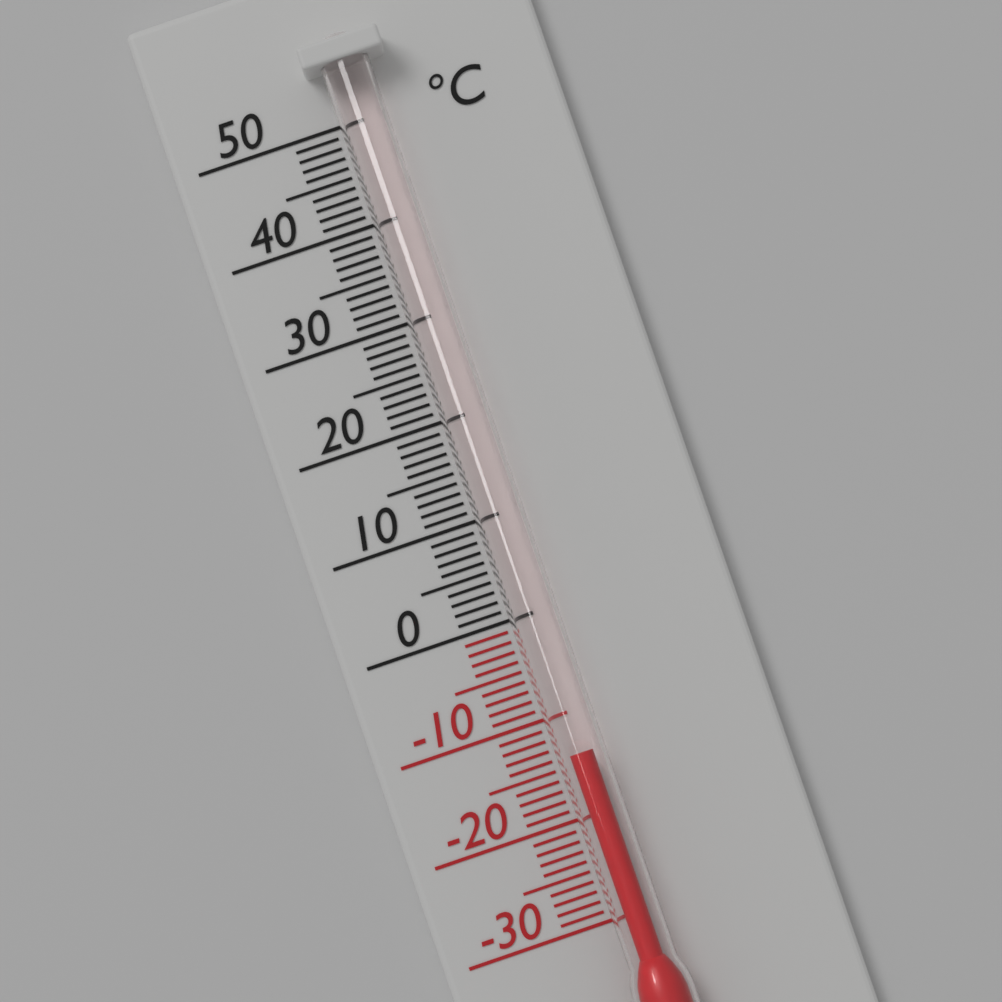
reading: -14 °C
